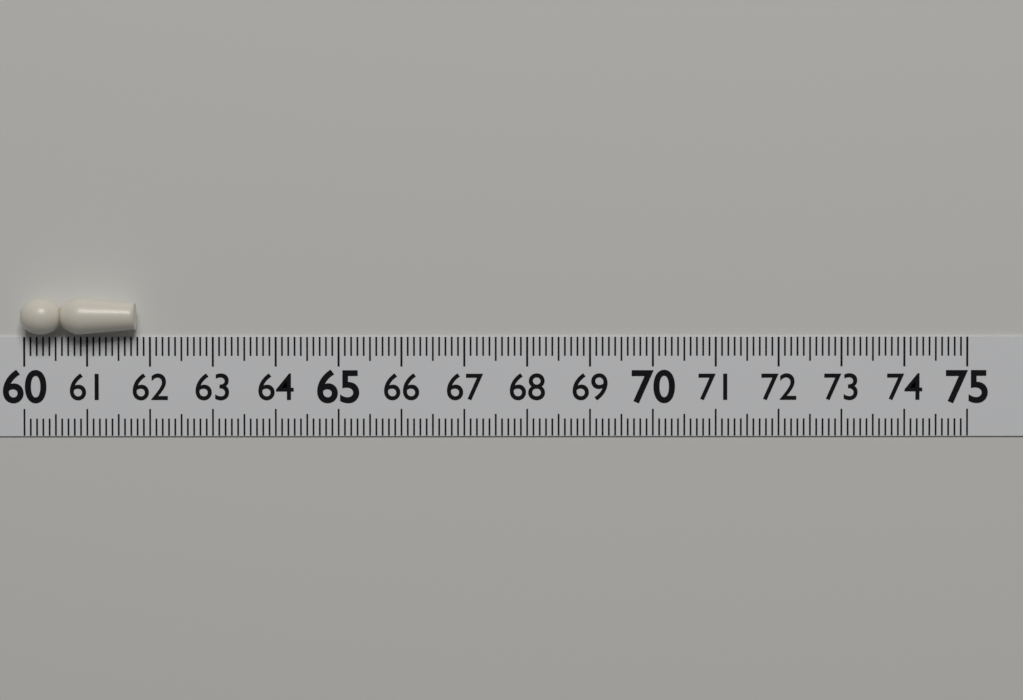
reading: 61.8 (no unit)
